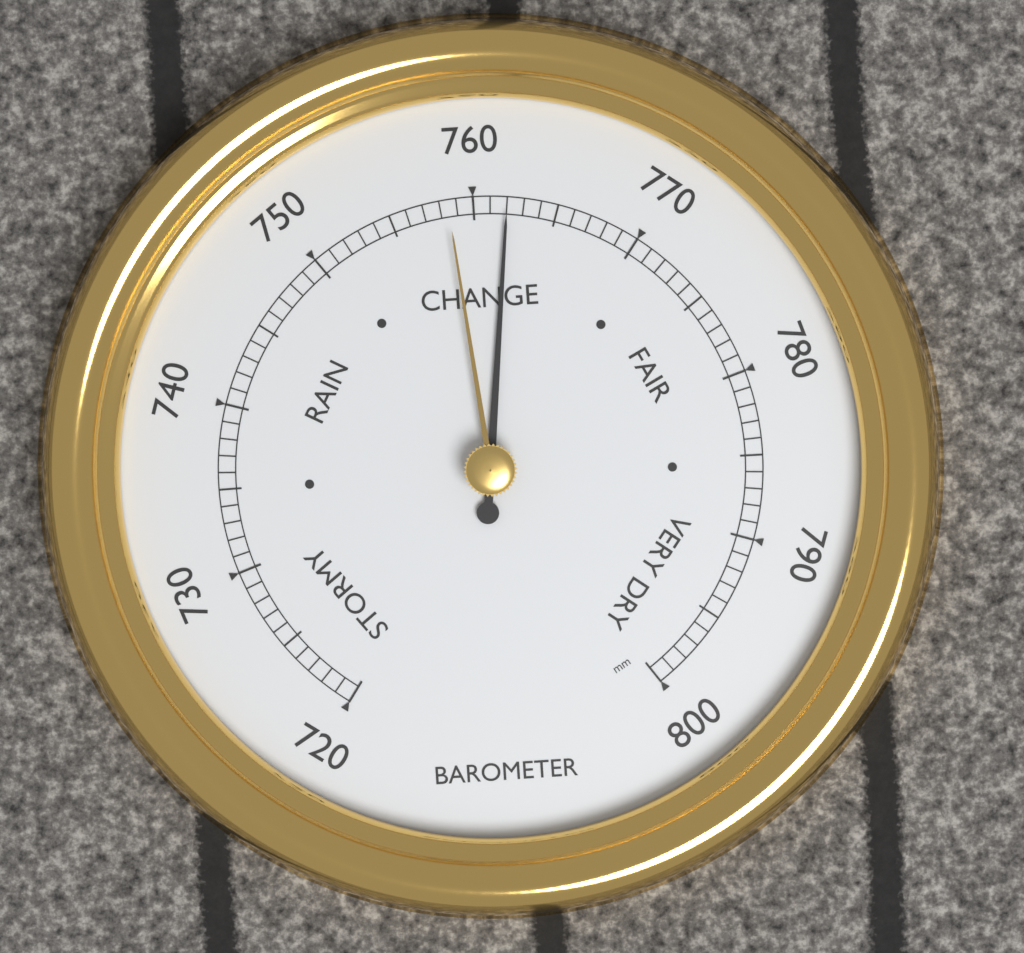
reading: 762 mm
